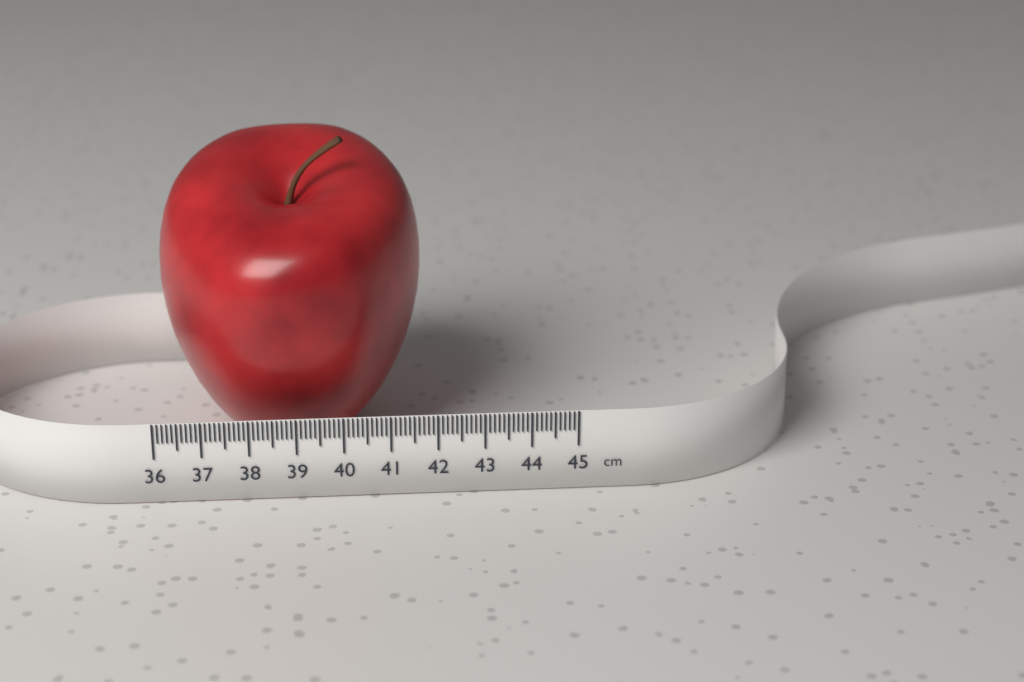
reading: 41.8 cm
